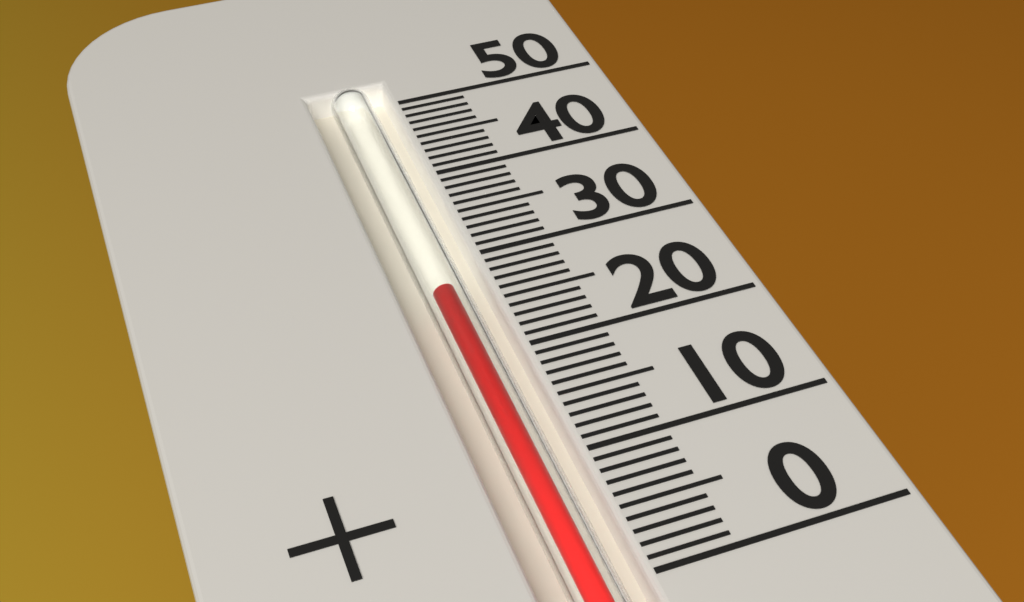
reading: 27 (no unit)
